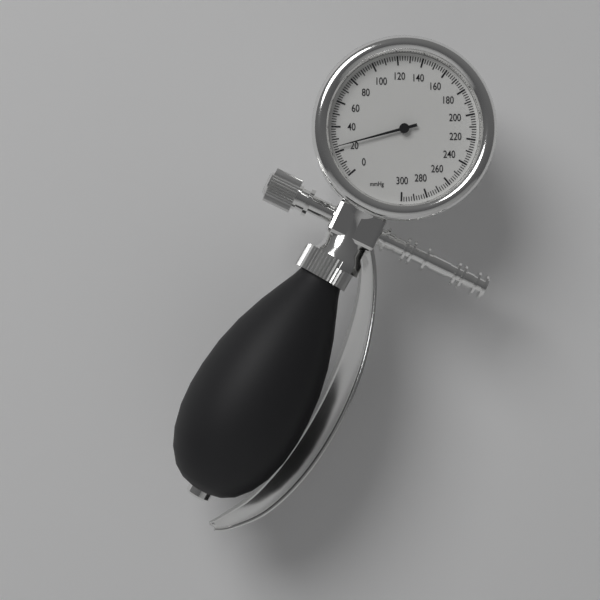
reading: 24 mmHg
